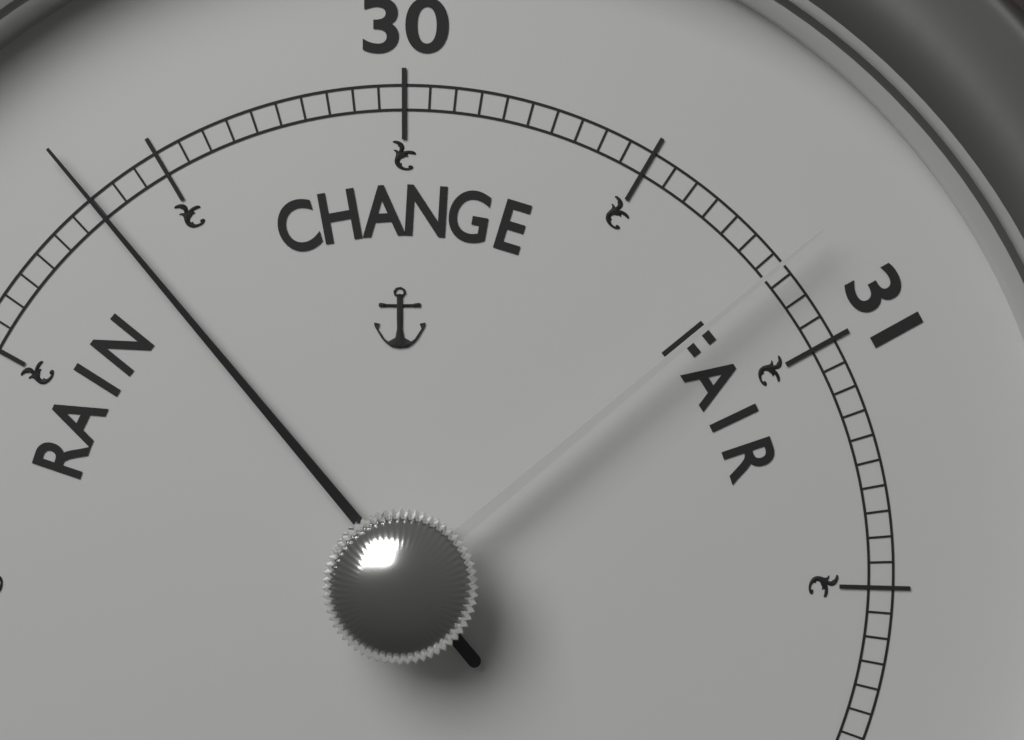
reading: 29.35 (no unit)
